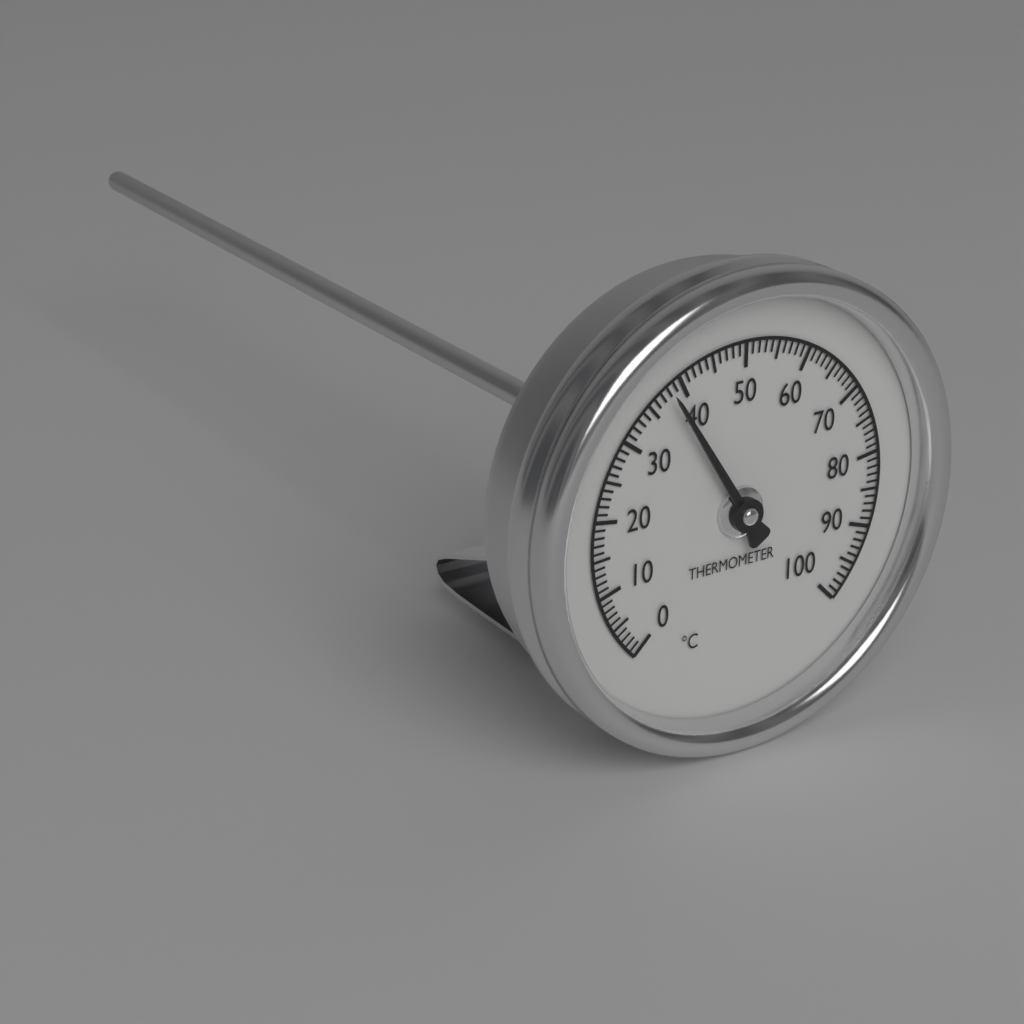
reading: 38 °C
